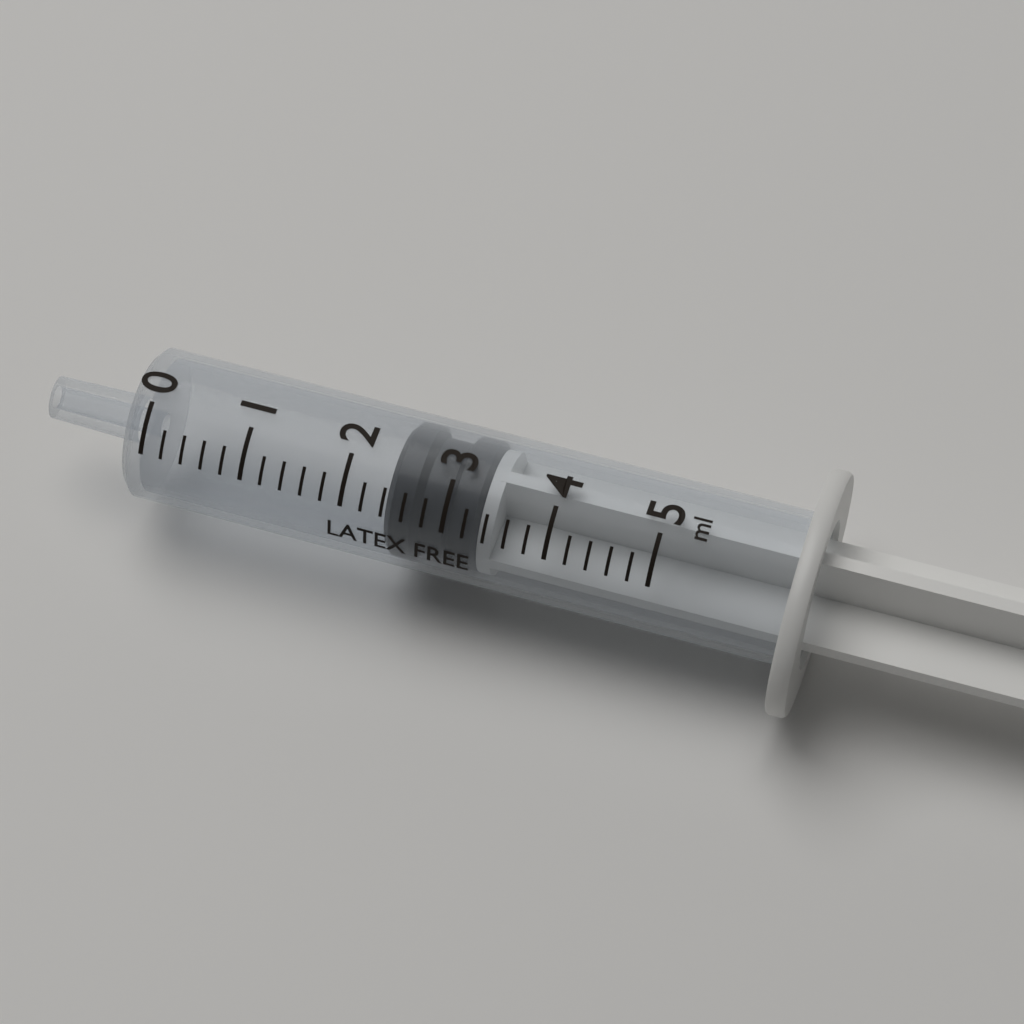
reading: 2.4 ml
